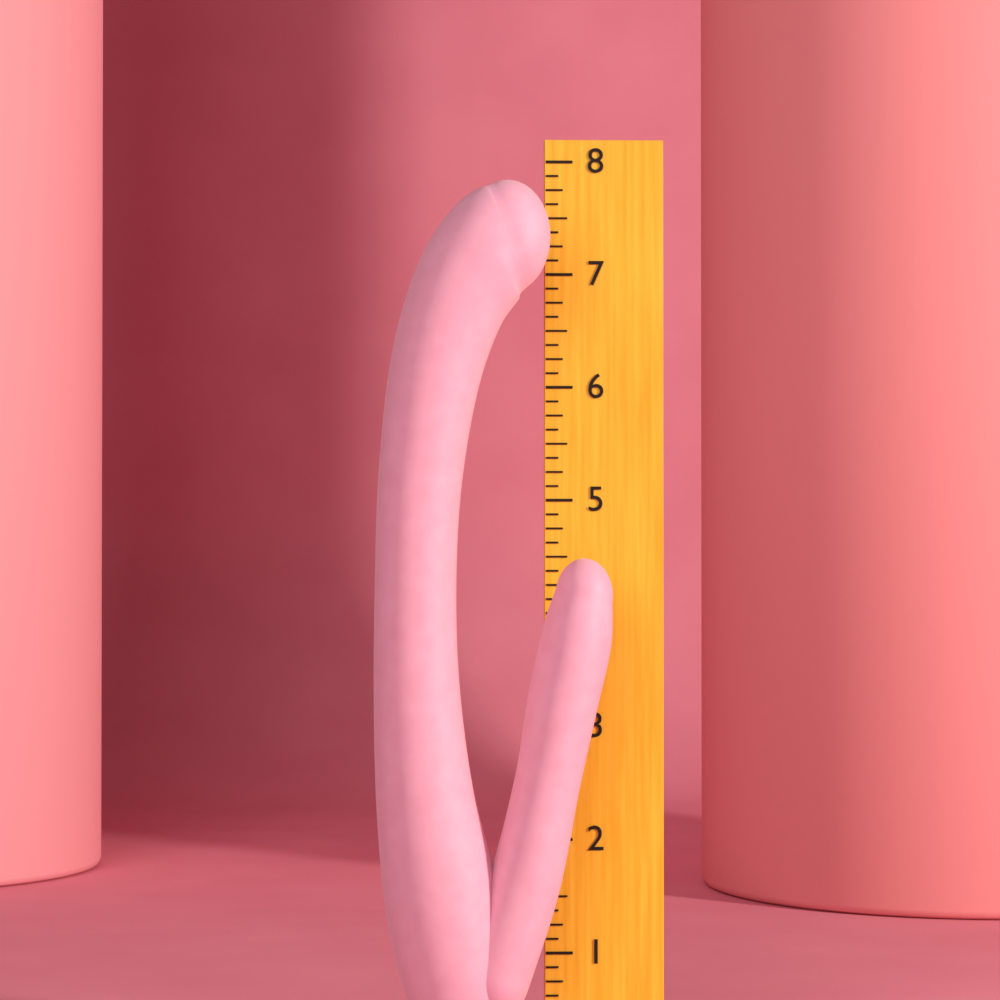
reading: 7.750 in
